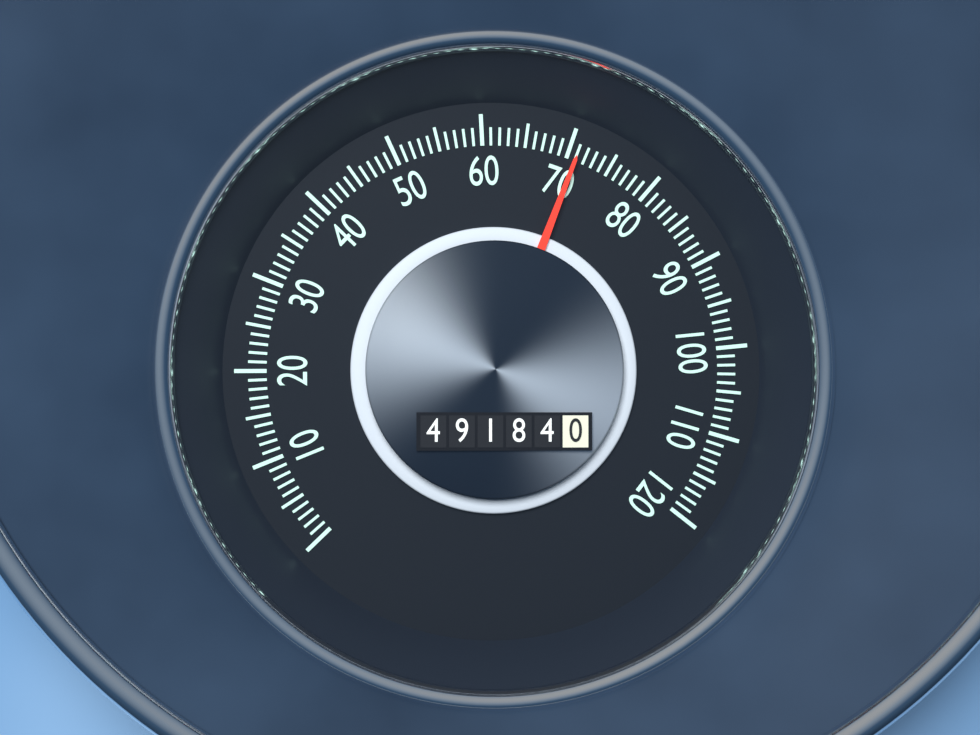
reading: 71 (no unit)
